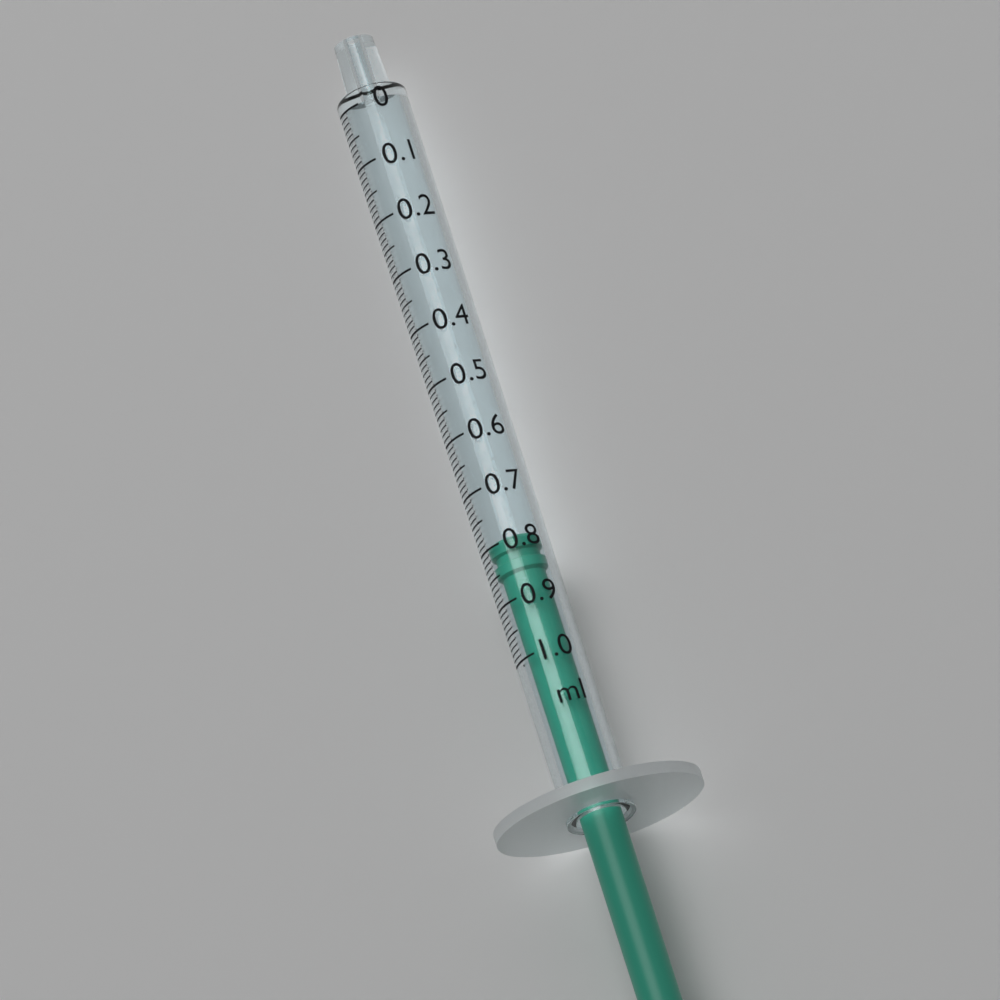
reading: 0.79 ml
